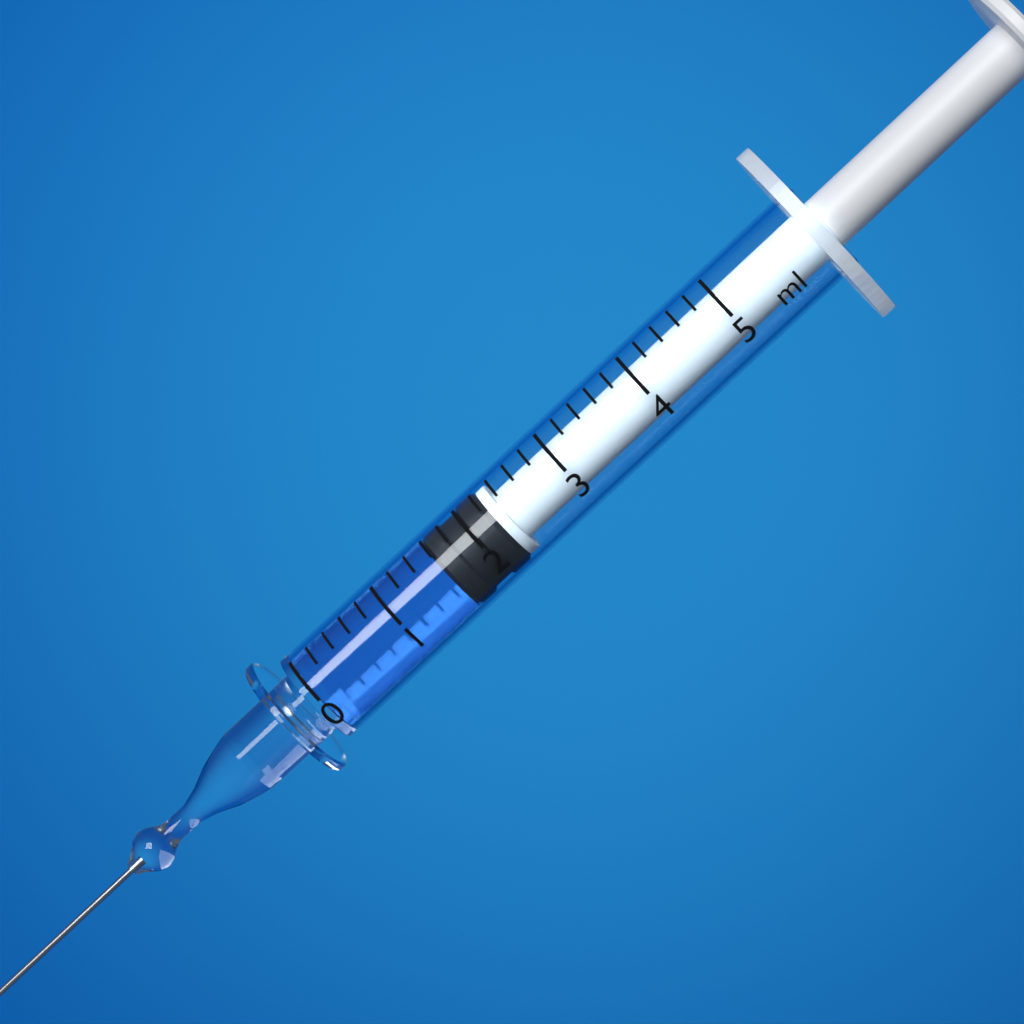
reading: 1.6 ml
